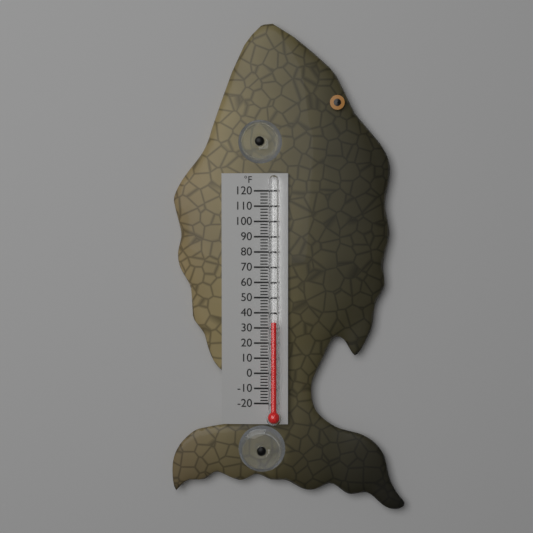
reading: 34 °F
